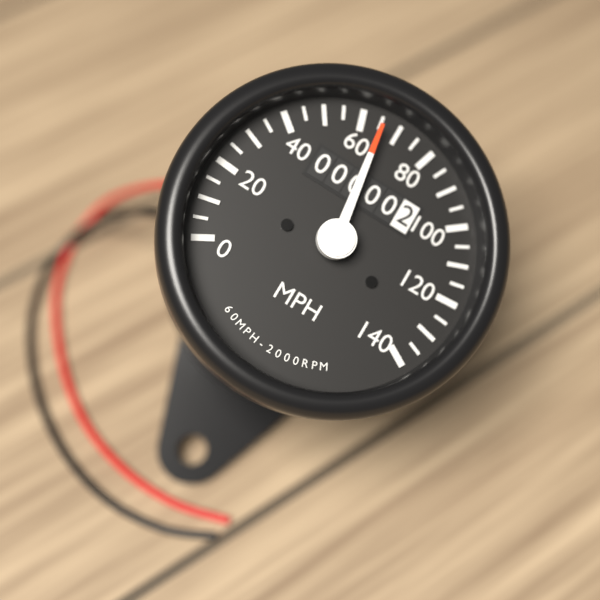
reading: 65 MPH
